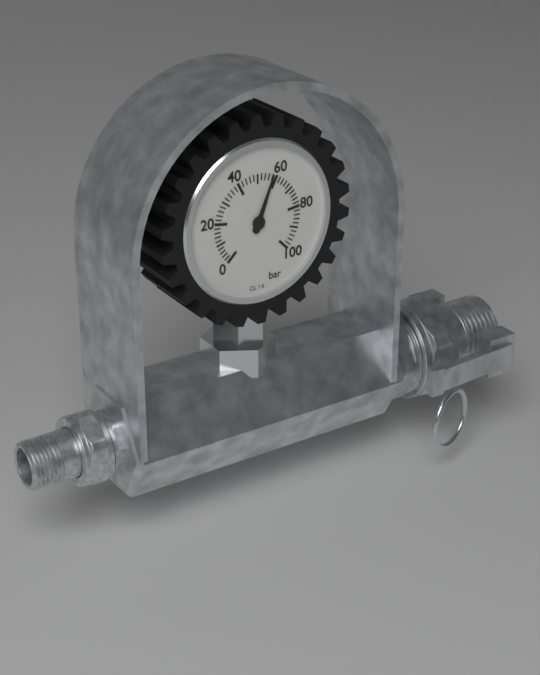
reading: 58 bar
